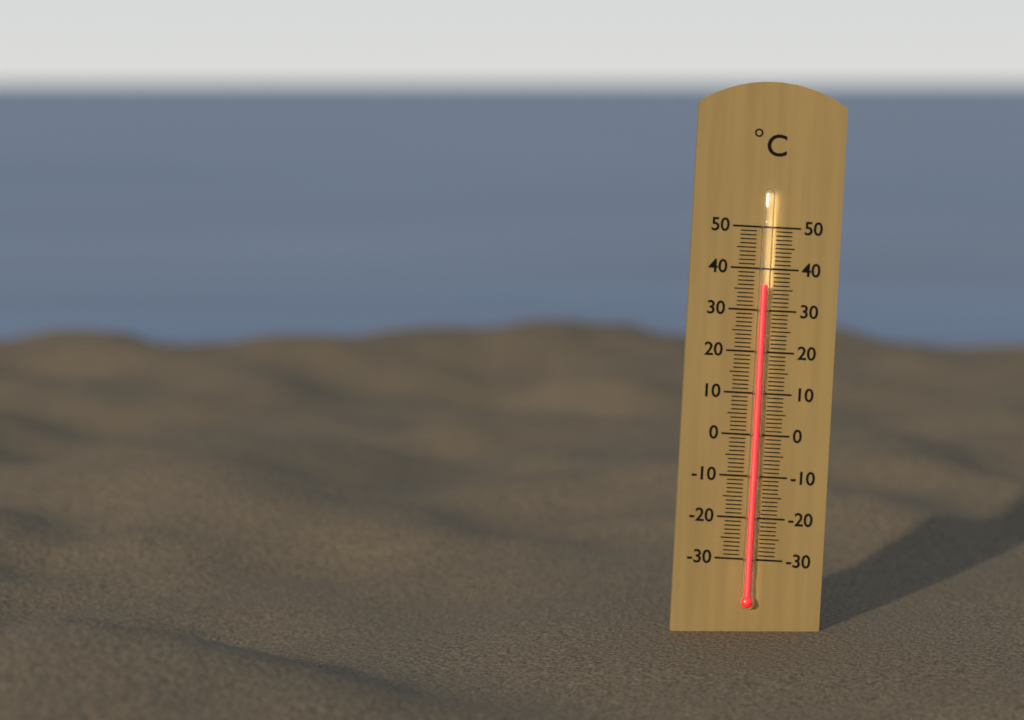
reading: 36 °C
